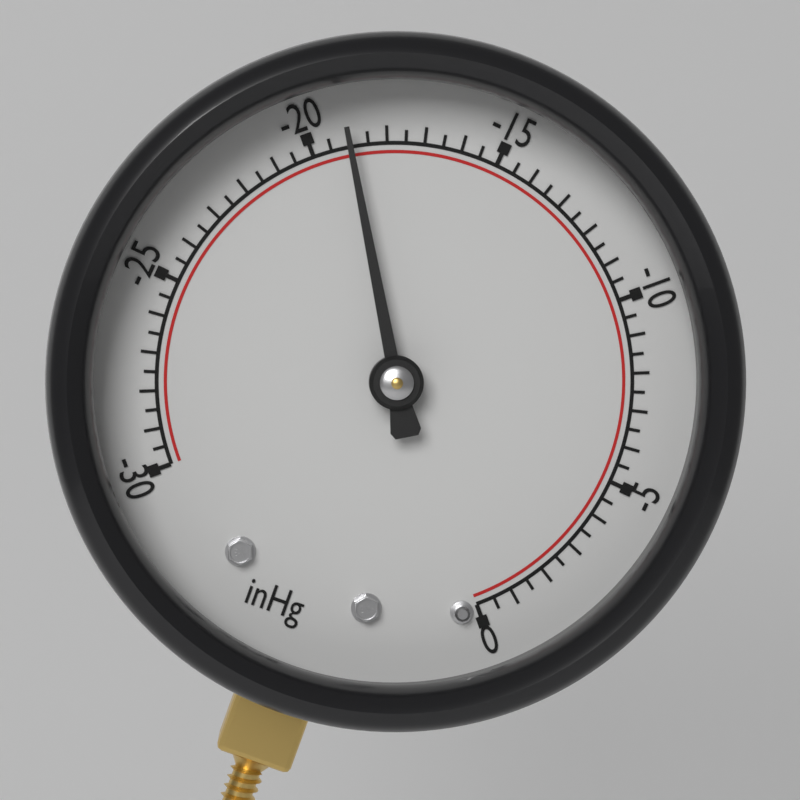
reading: -19.0 inHg
